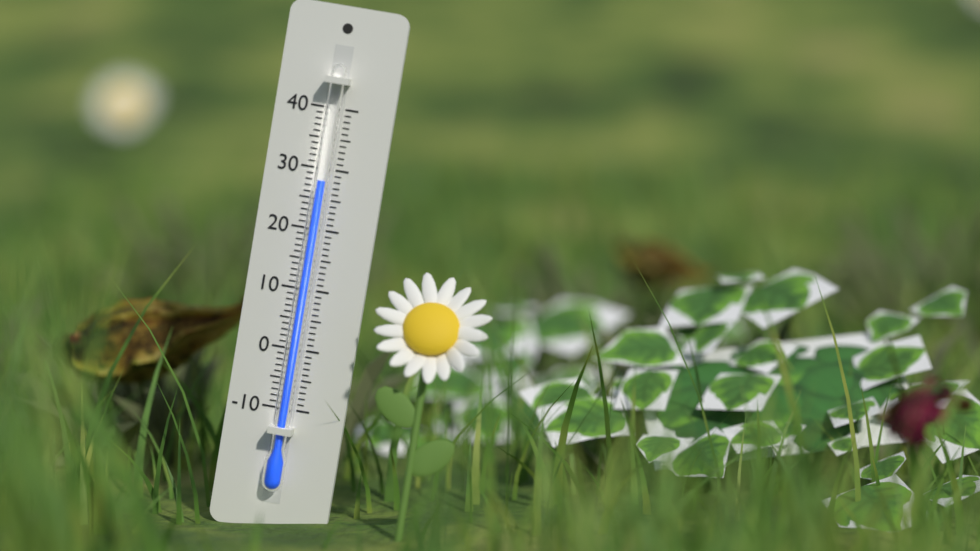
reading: 28 (no unit)
